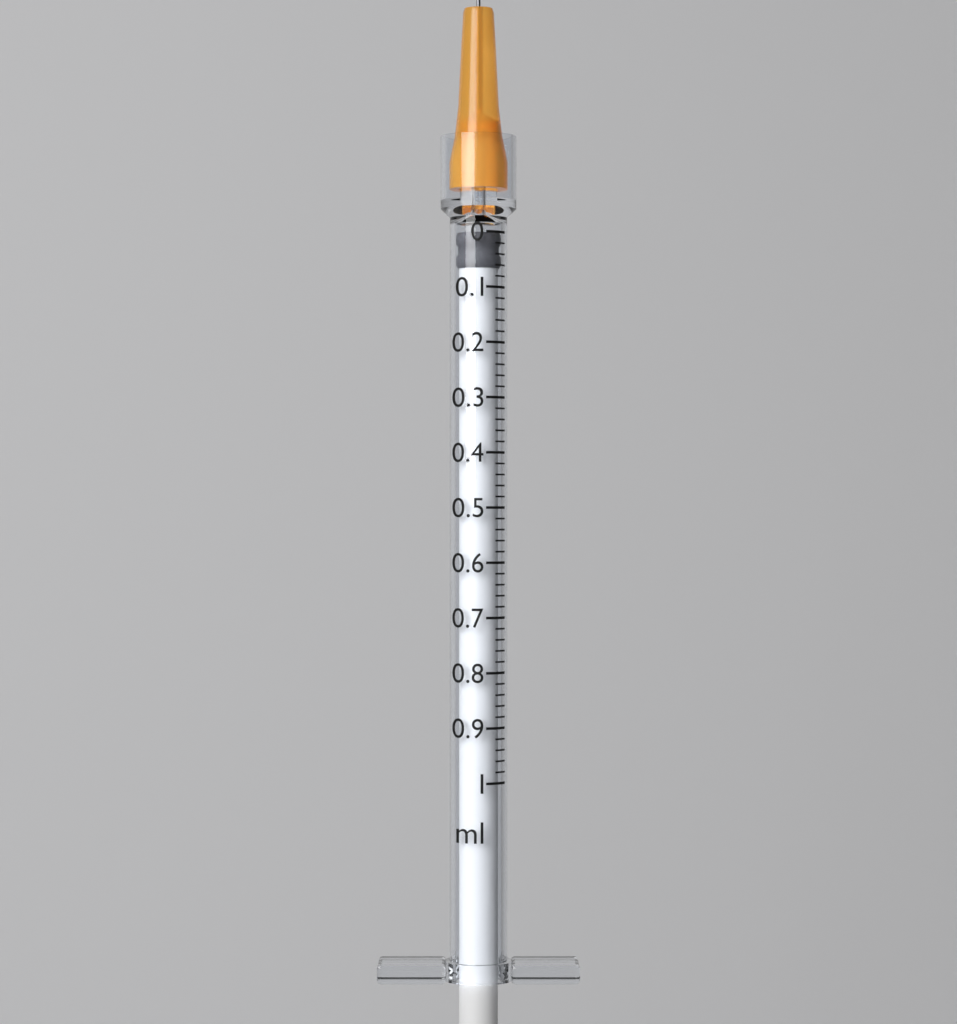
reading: 0.00 ml
